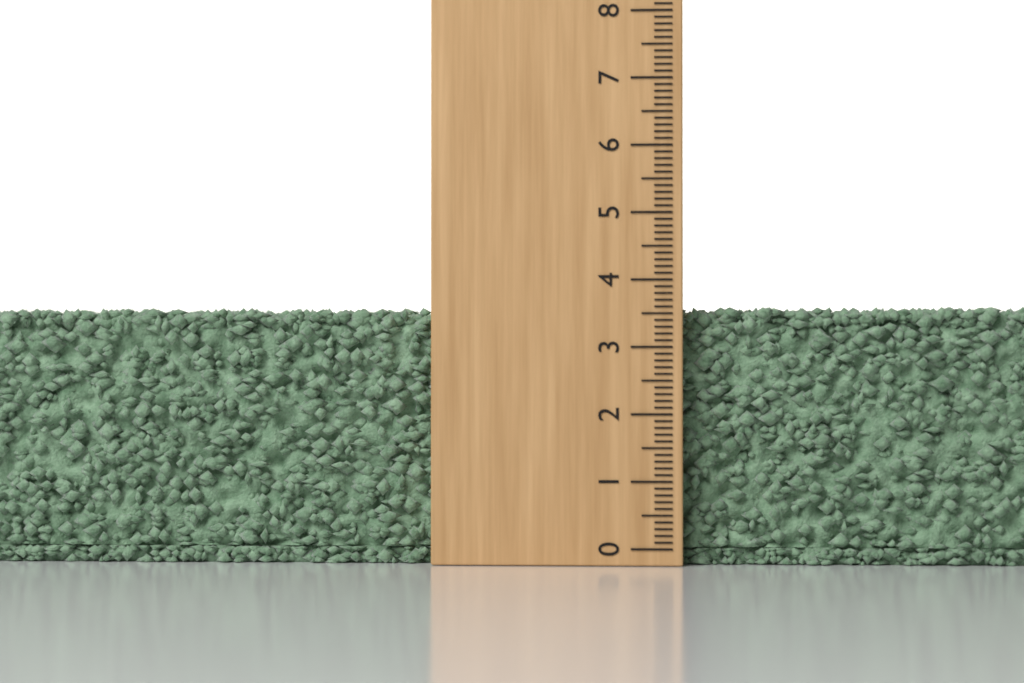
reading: 3.6 (no unit)
